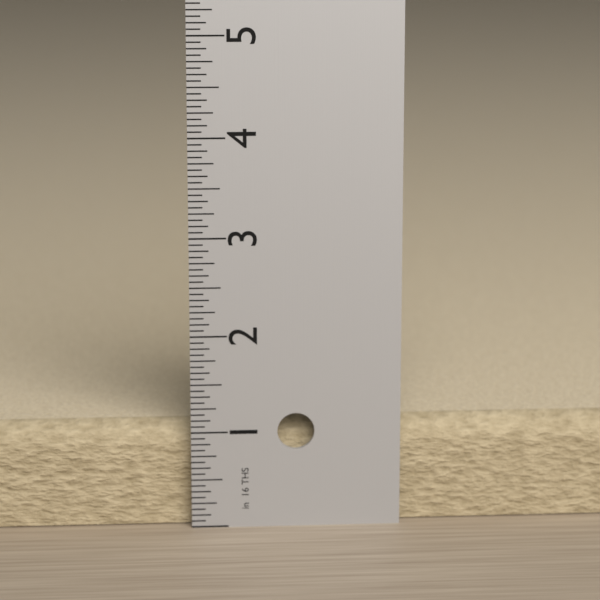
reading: 1.0625 in
